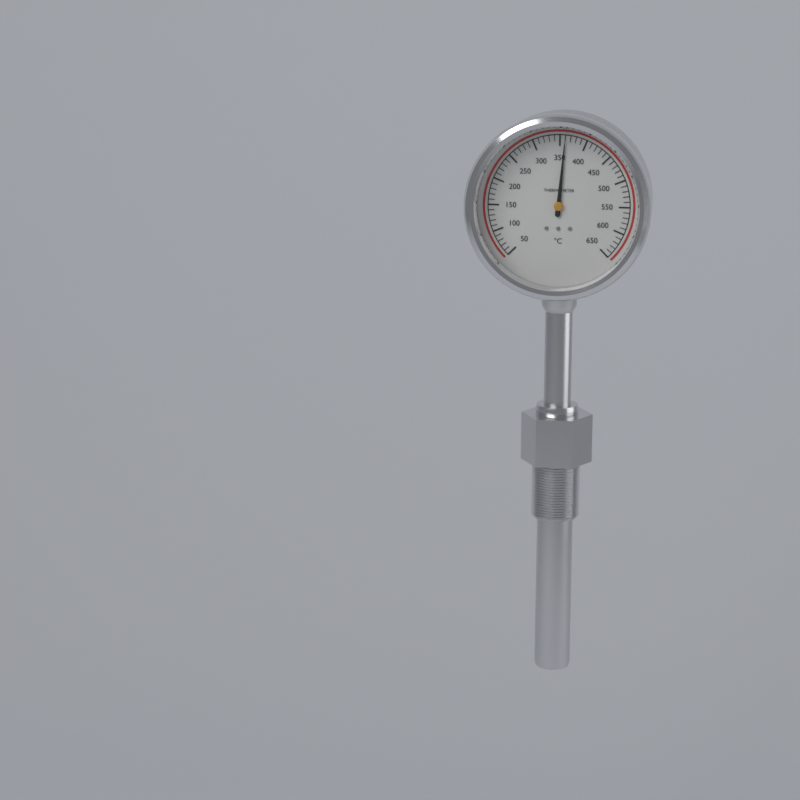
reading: 360 °C
